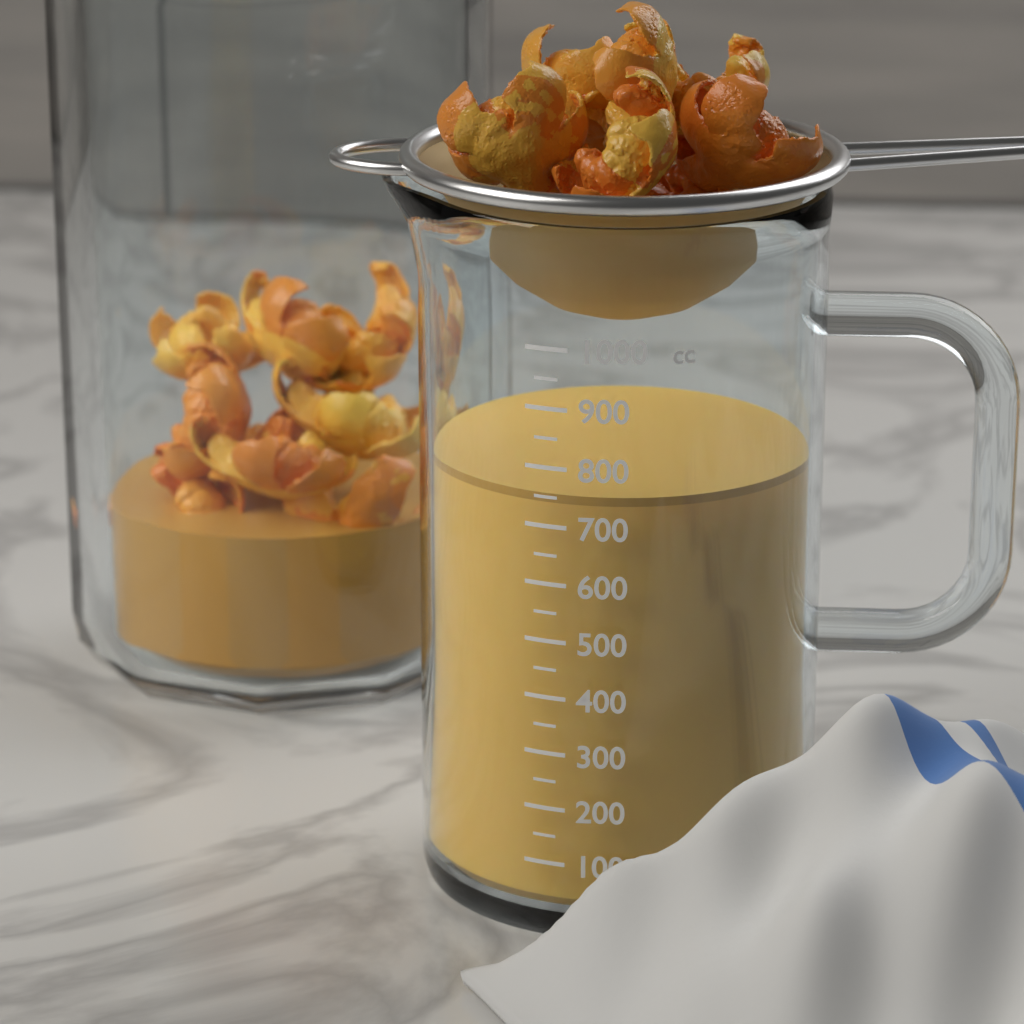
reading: 750 cc
